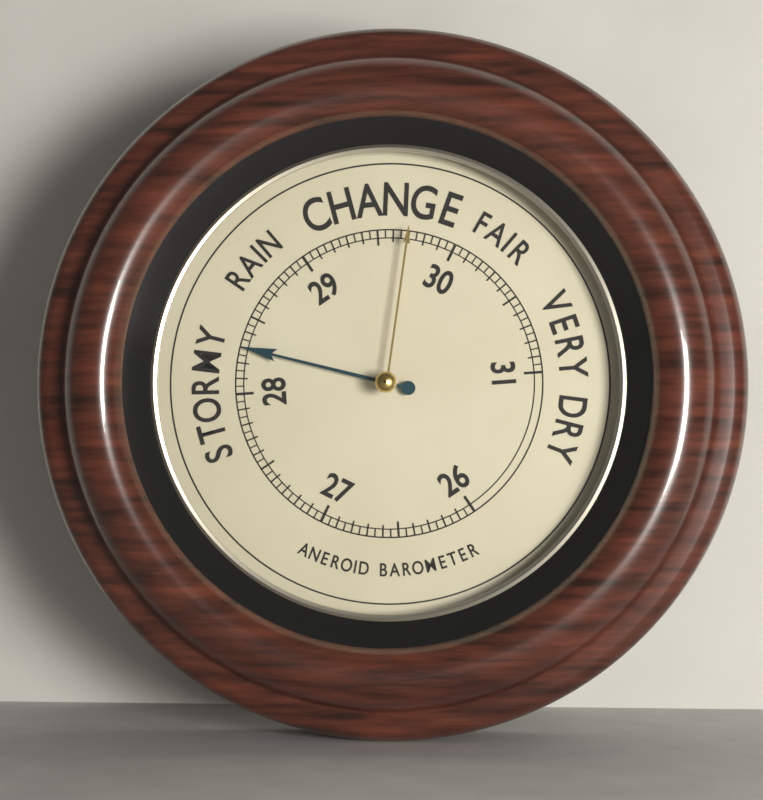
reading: 28.30 (no unit)
